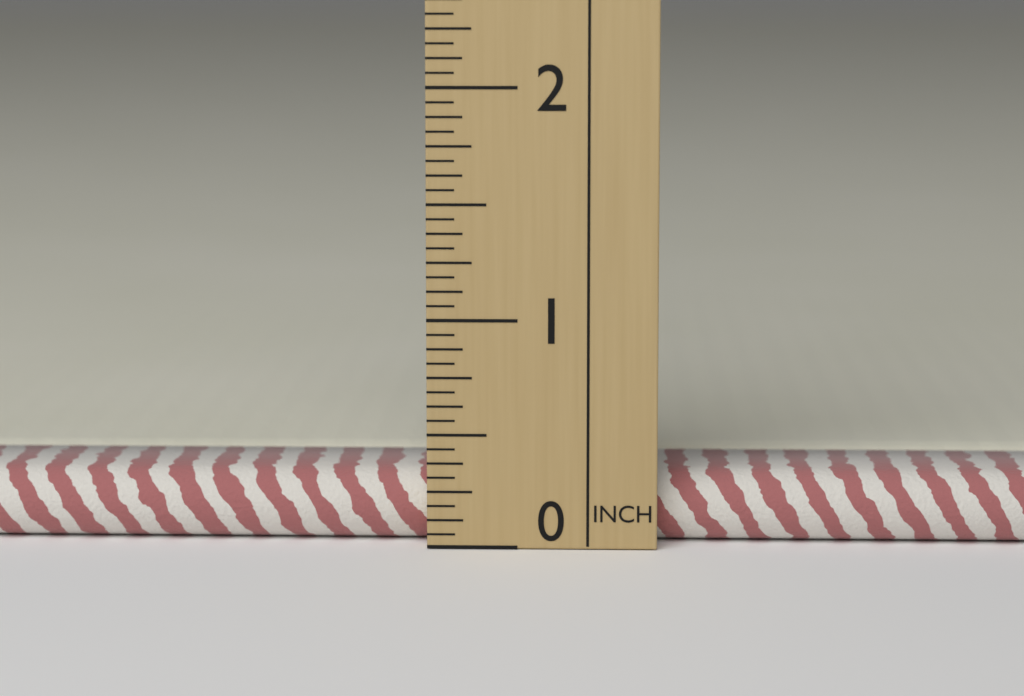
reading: 0.3125 in
